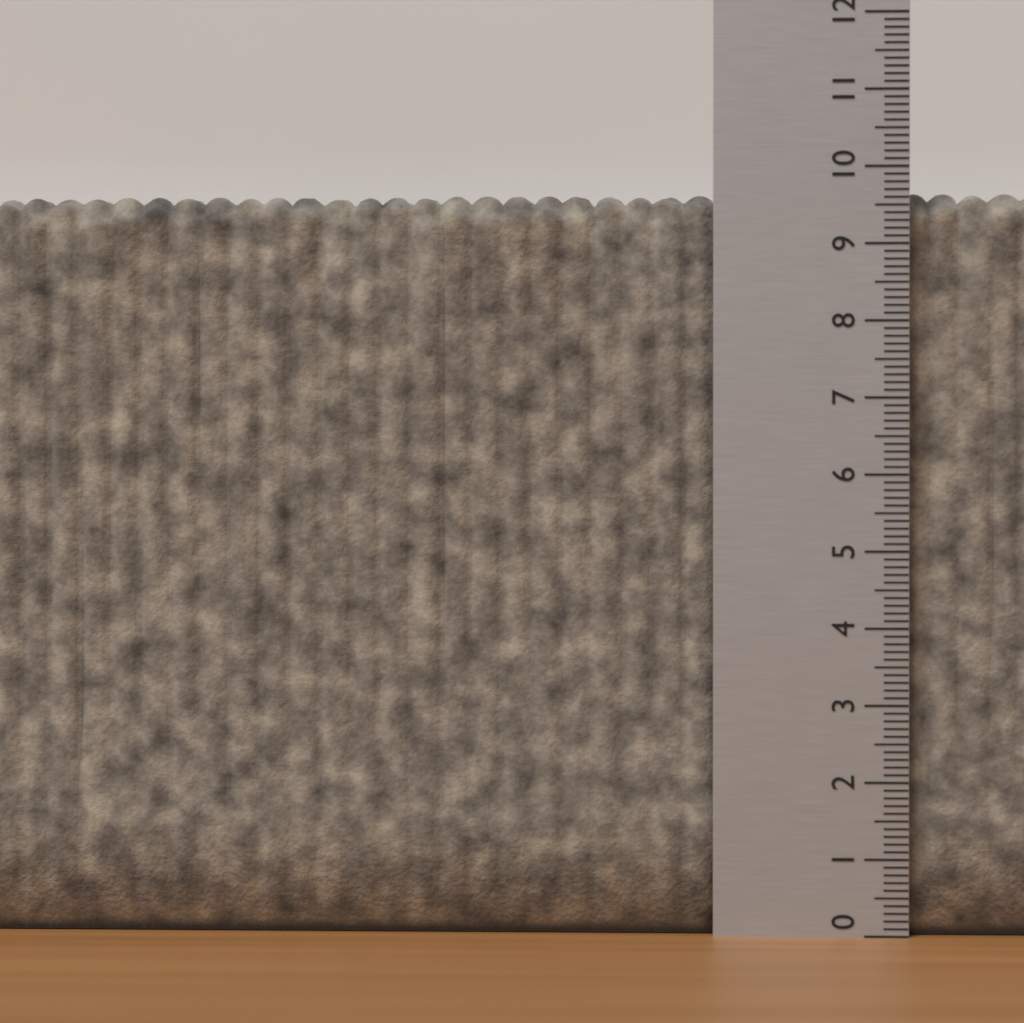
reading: 9.7 (no unit)
